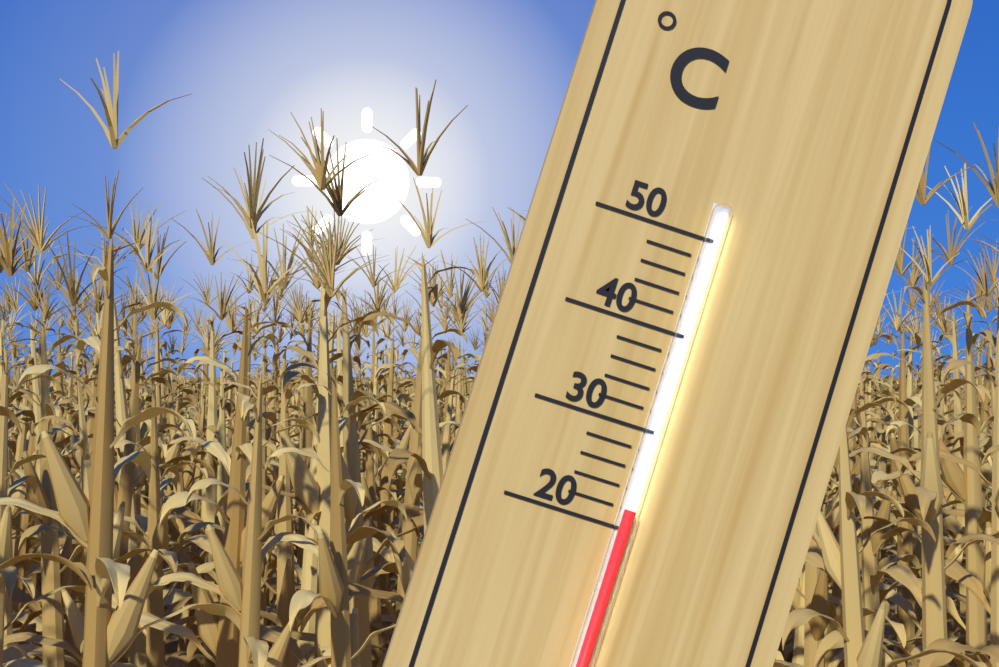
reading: 22 °C
